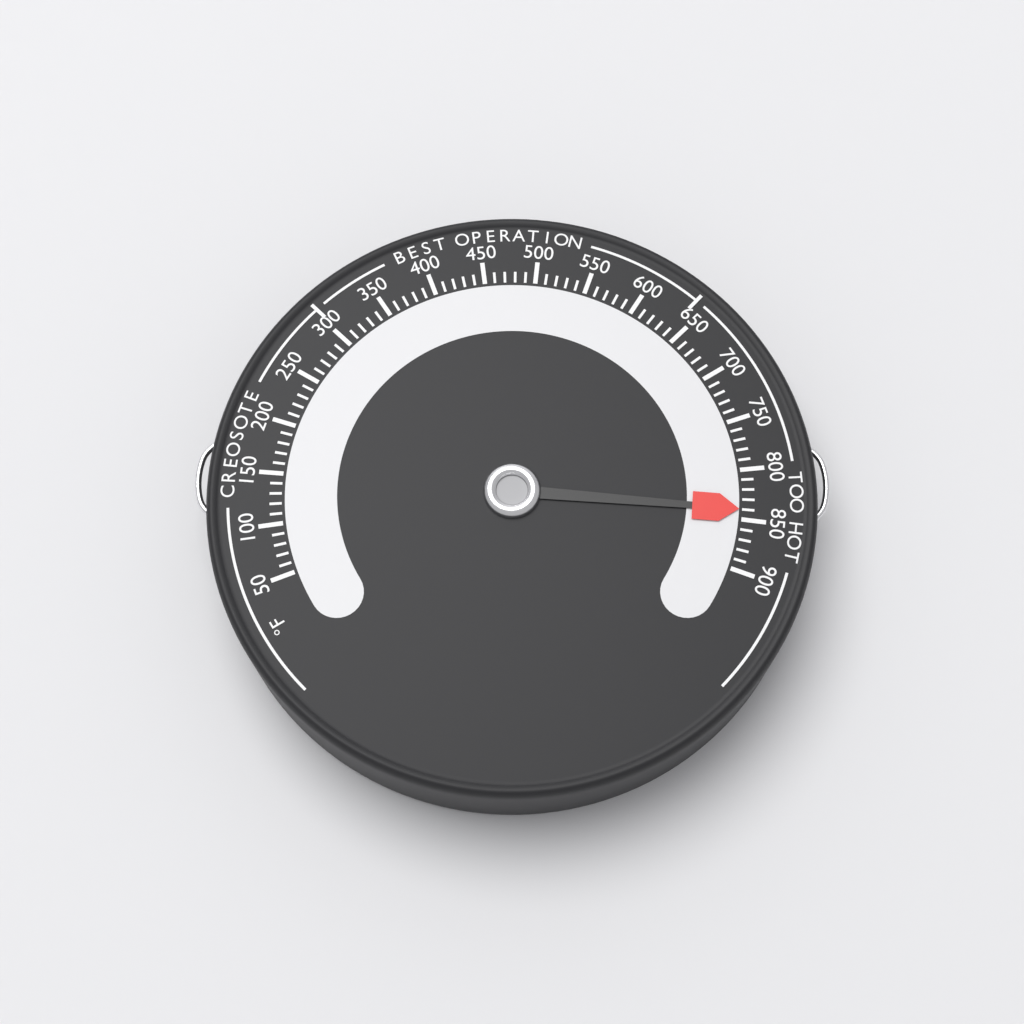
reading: 840 °F
